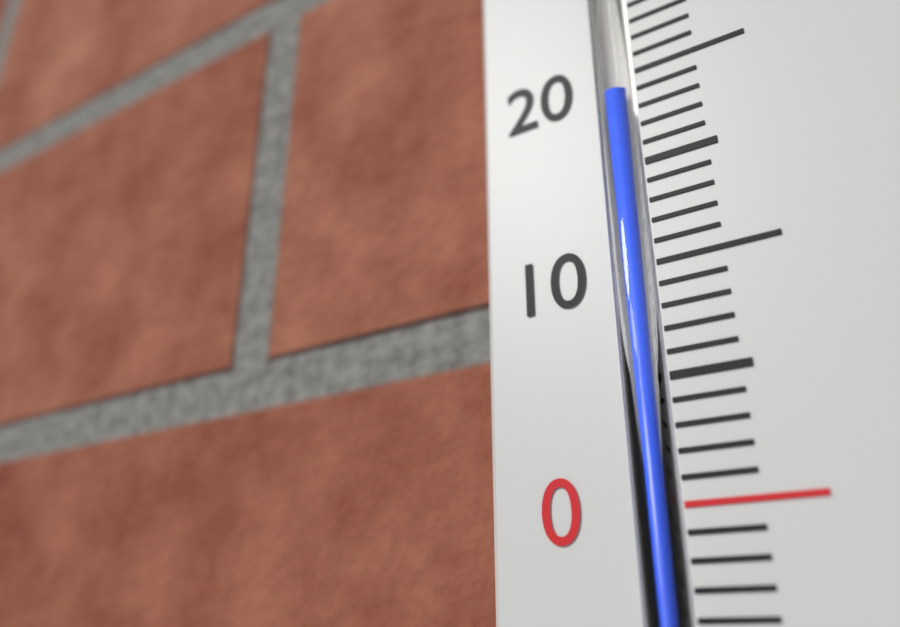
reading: 19 (no unit)
